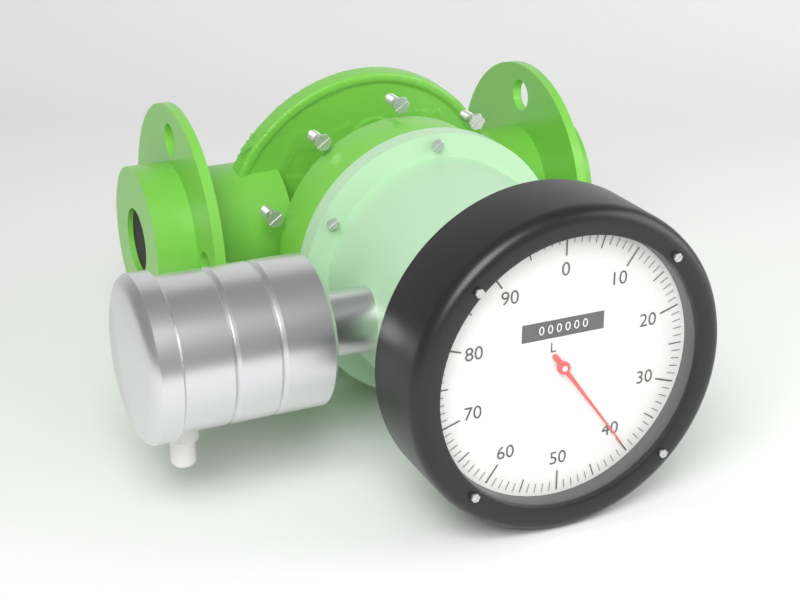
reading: 40 L
